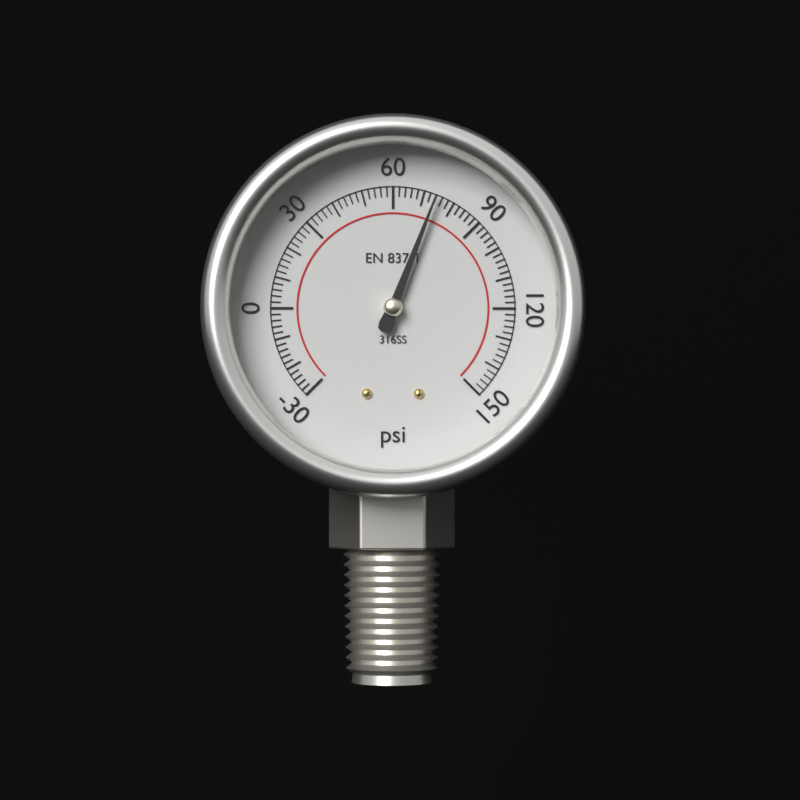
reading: 74 psi
